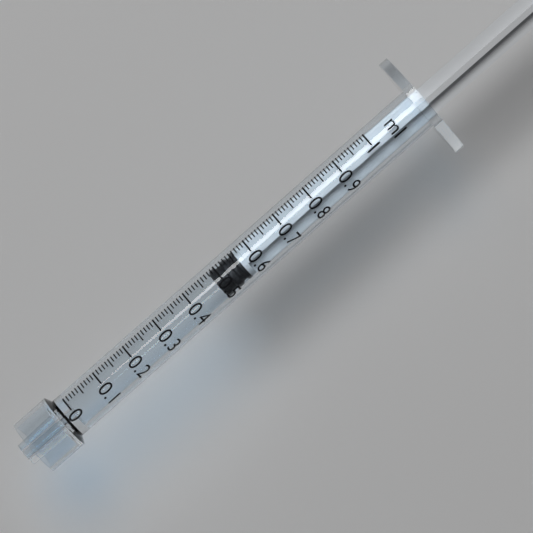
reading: 0.48 ml
